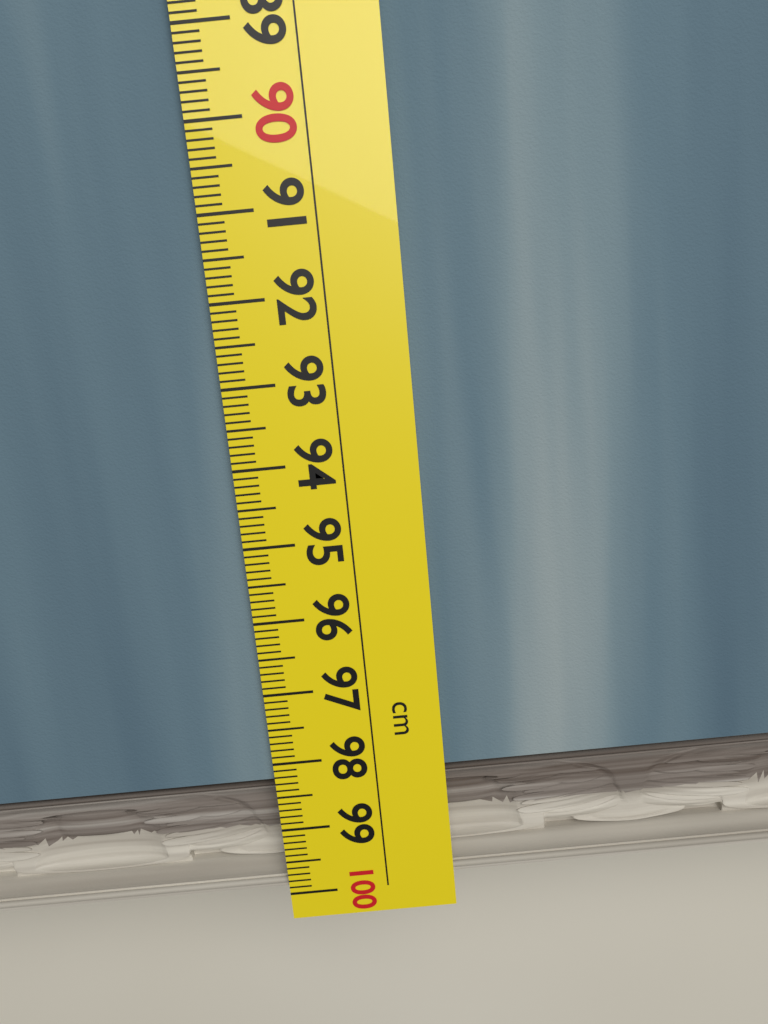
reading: 99.9 cm
